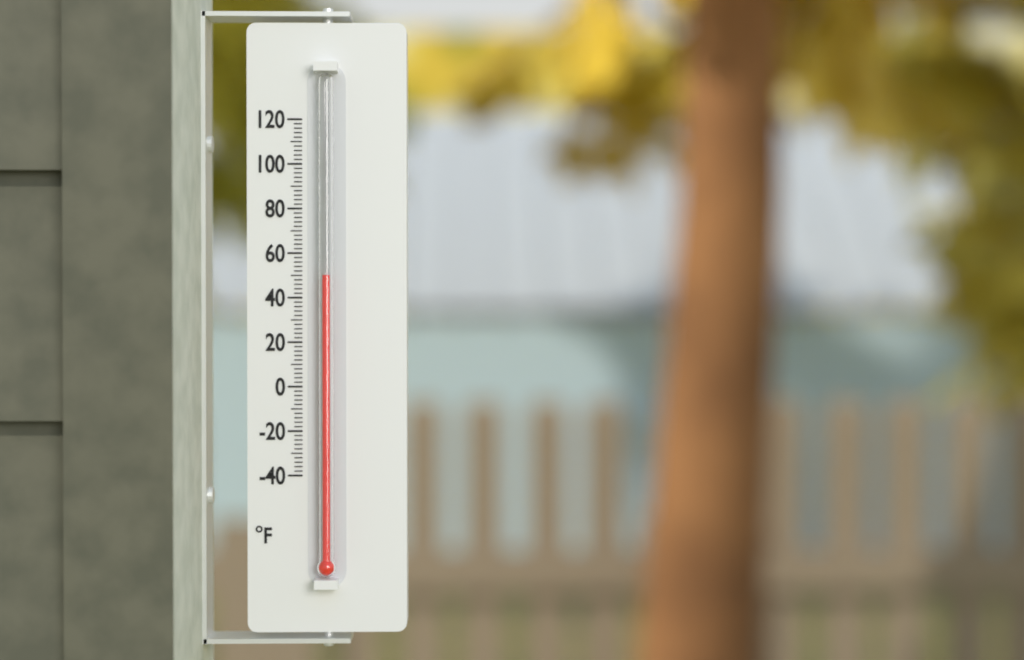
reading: 50 °F
